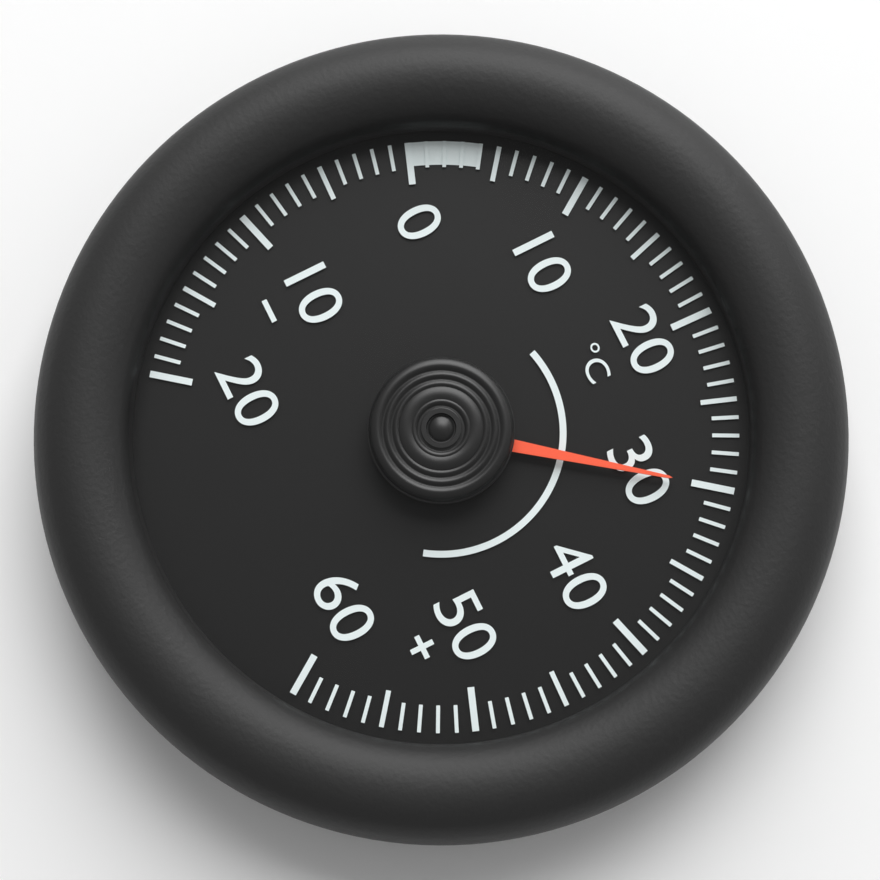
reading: 30 °C
